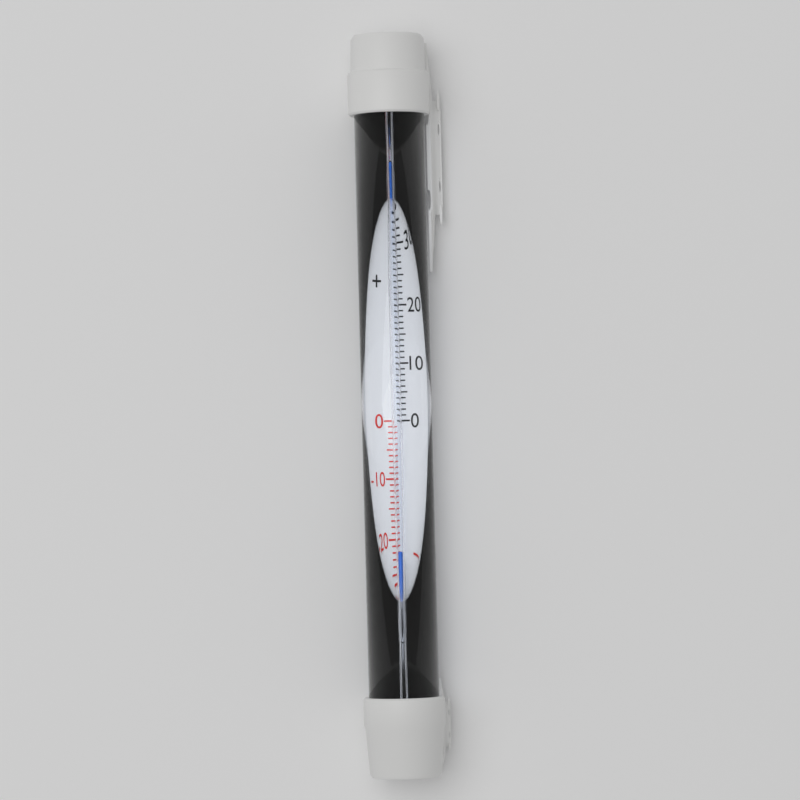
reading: -23 °C
